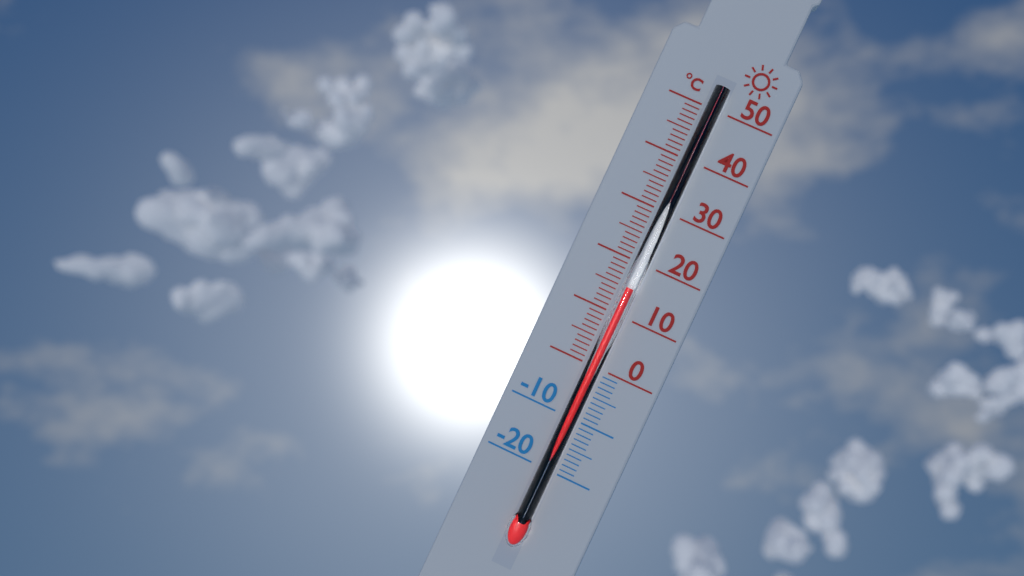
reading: 15 °C
